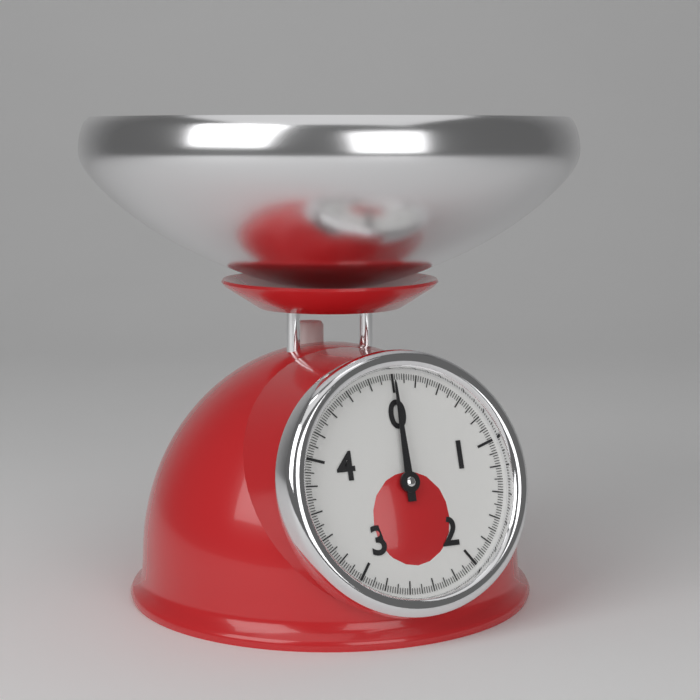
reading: 0.00 kg
